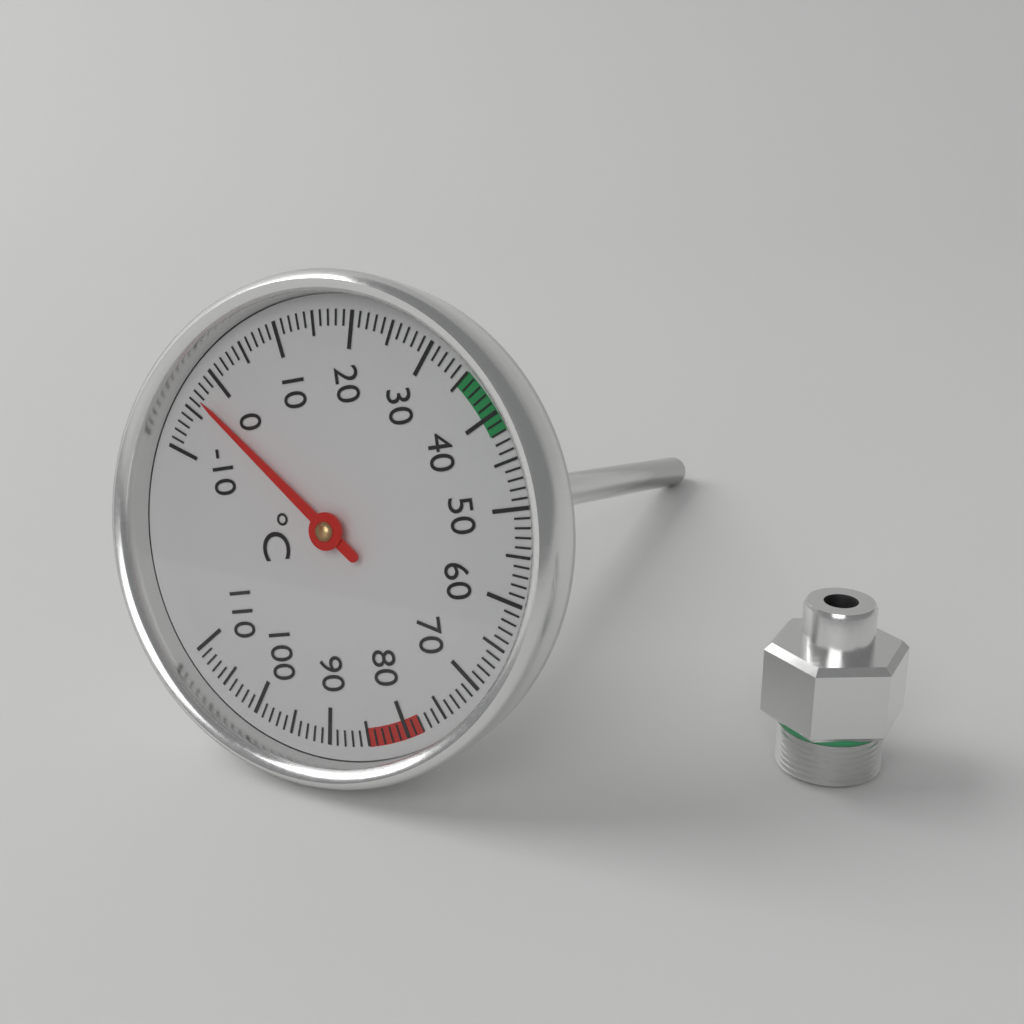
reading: -3 °C
